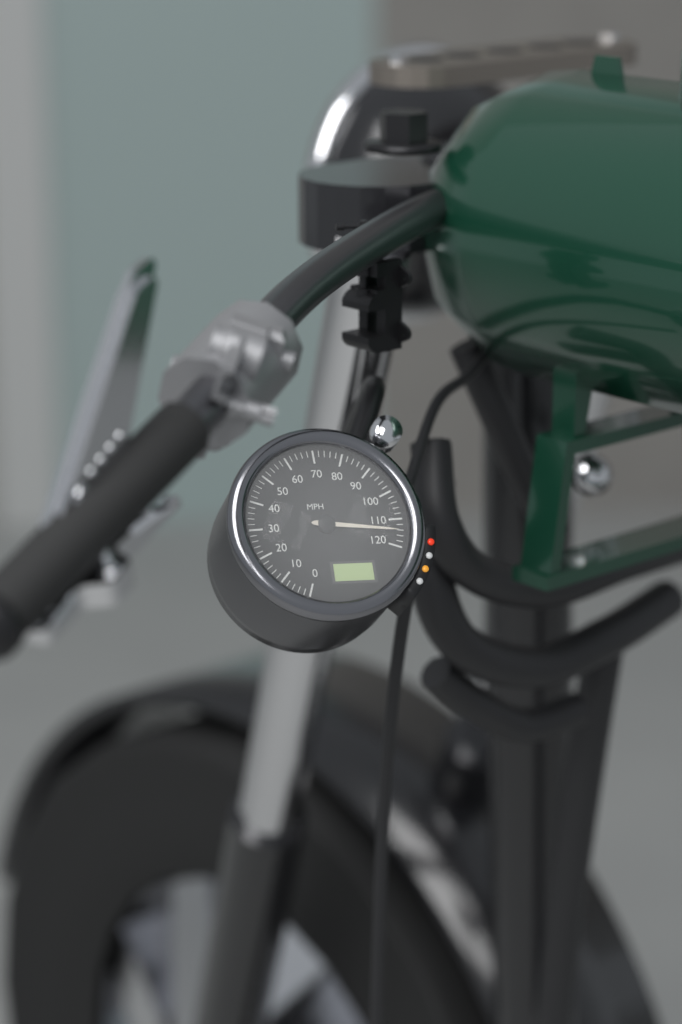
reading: 114 MPH
